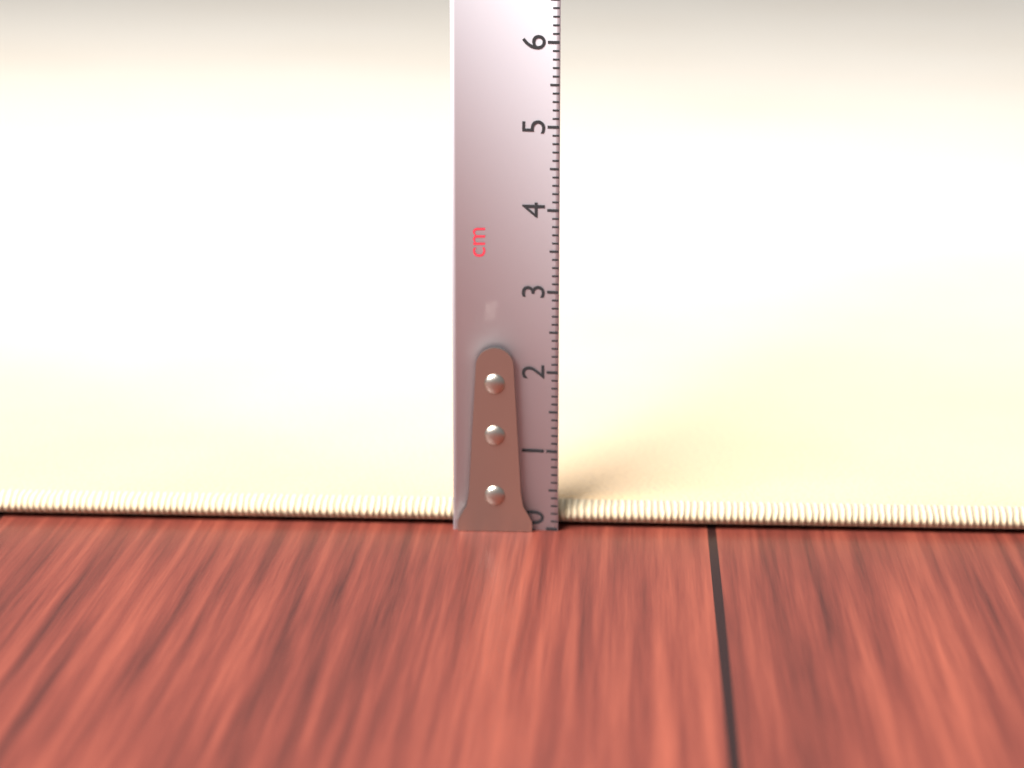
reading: 0.3 cm
